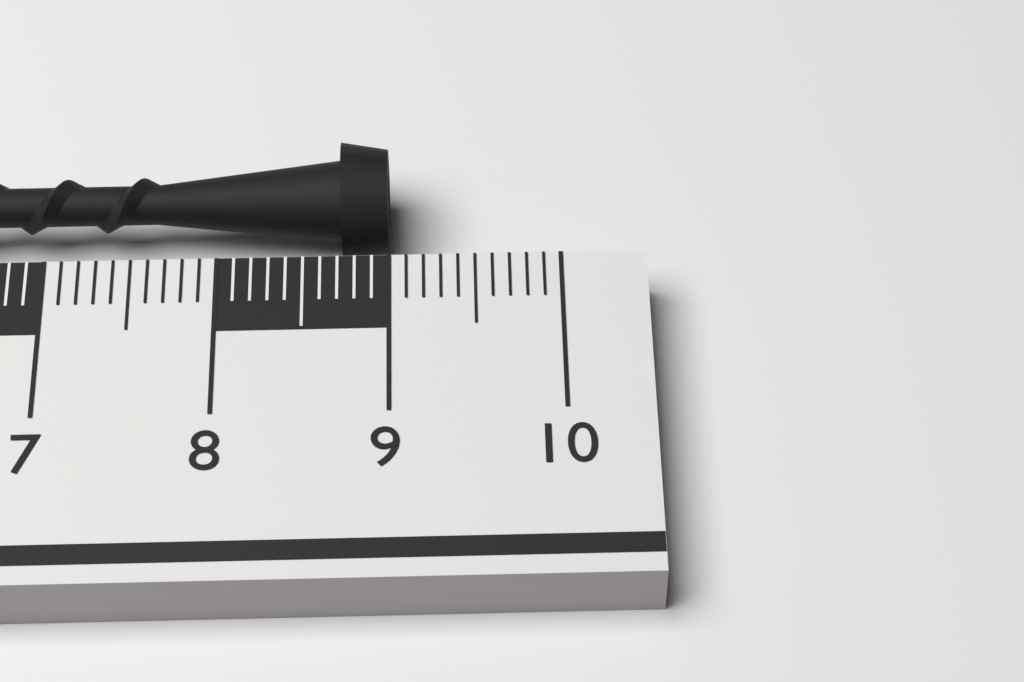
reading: 9.0 cm
